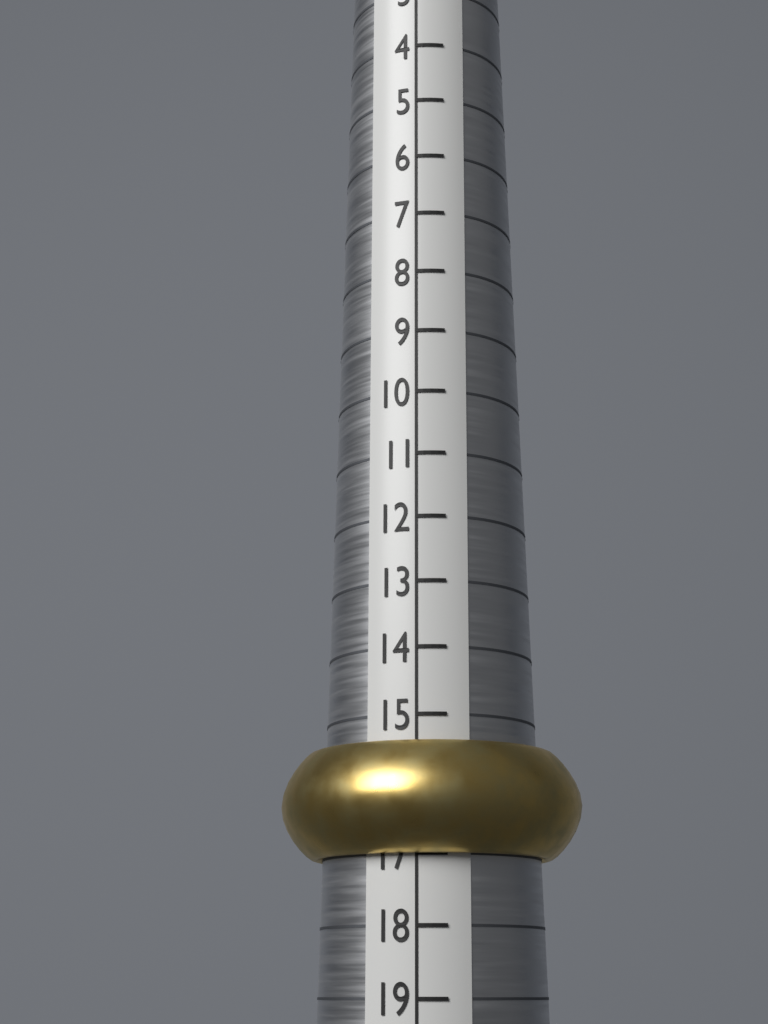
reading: 17 (no unit)
